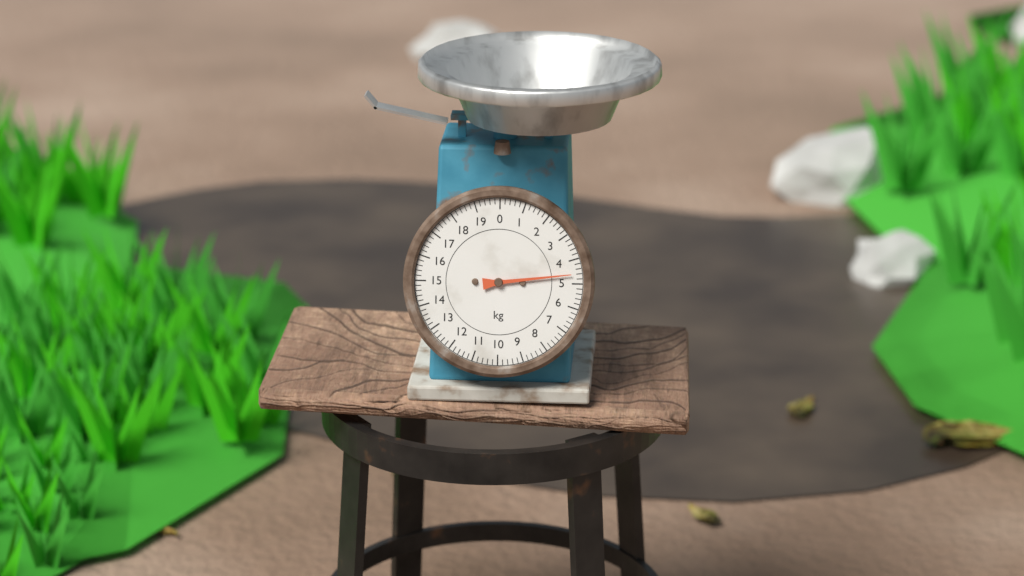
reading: 4.6 kg
